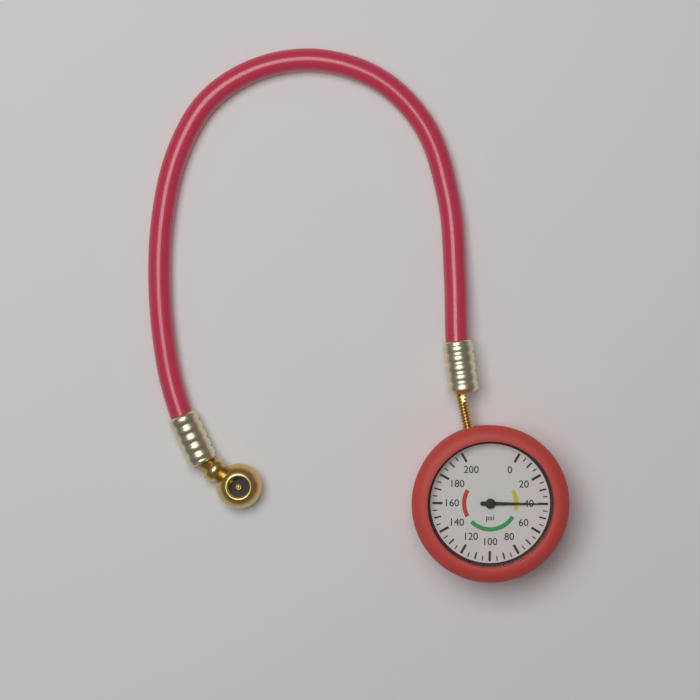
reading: 40 psi
